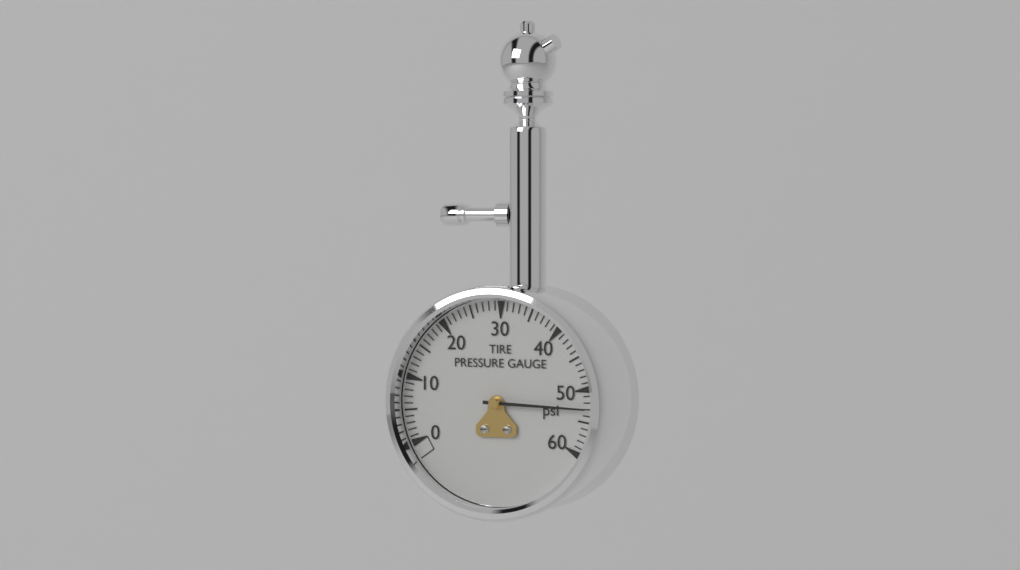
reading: 53 psi
